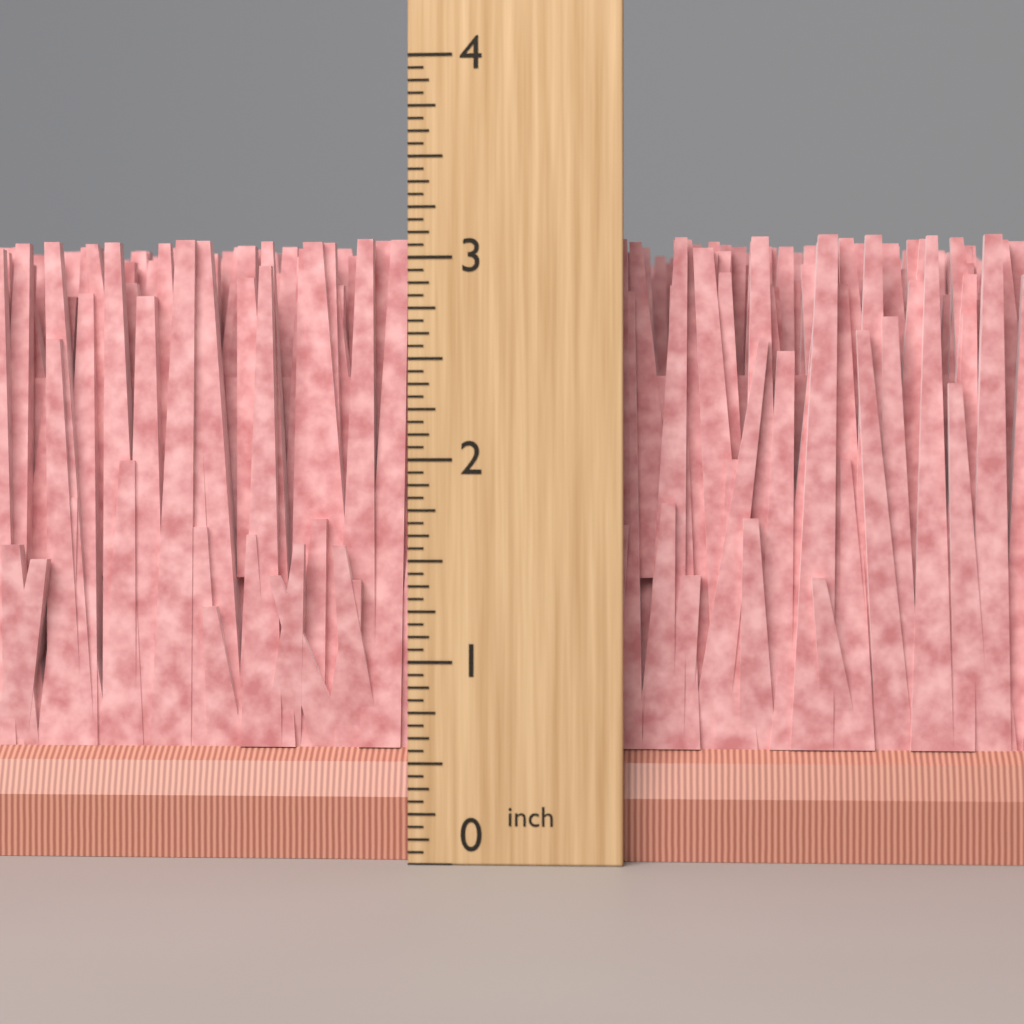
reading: 3.1250 inch
